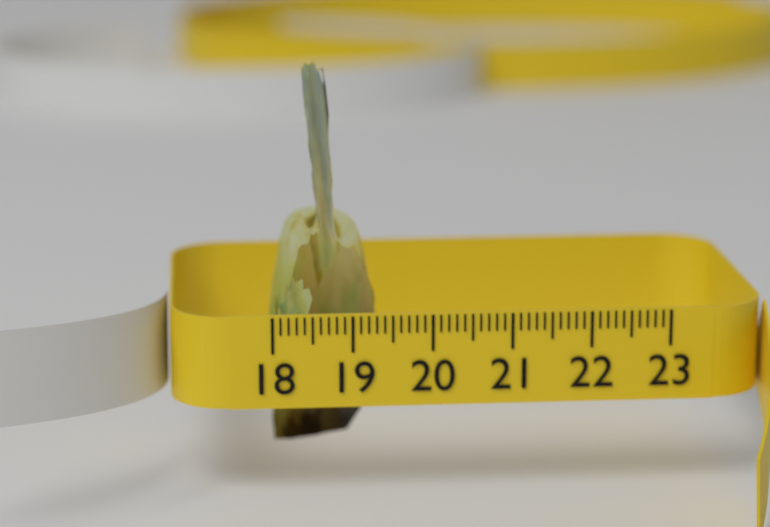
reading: 19.4 (no unit)
